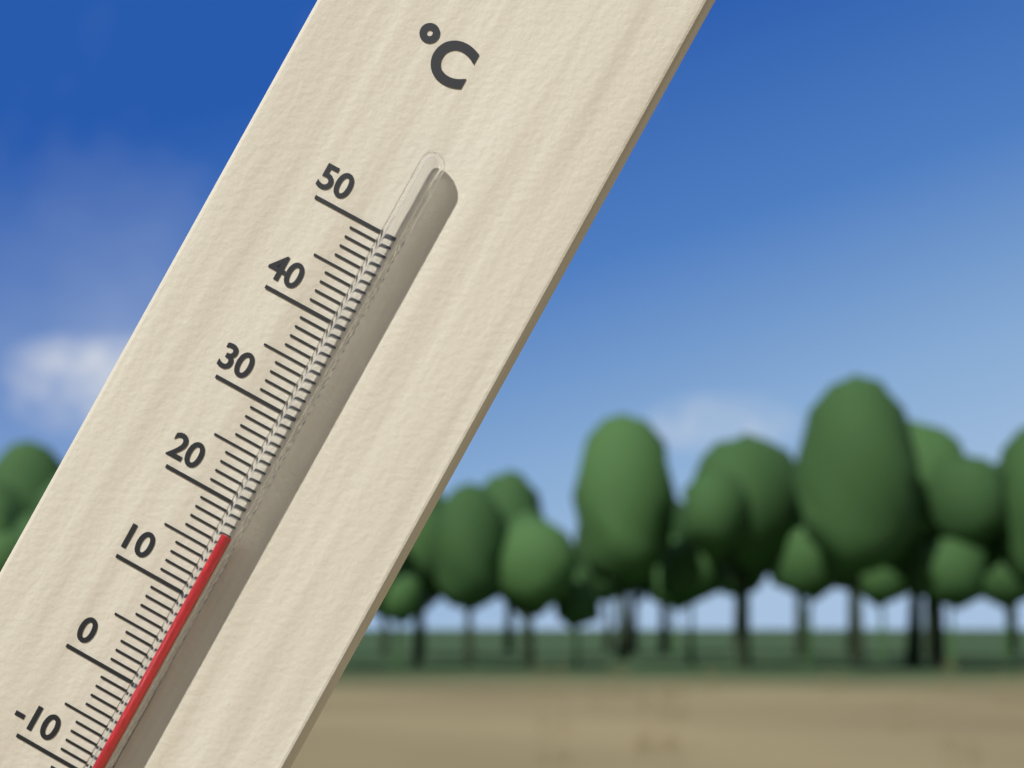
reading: 17 °C
